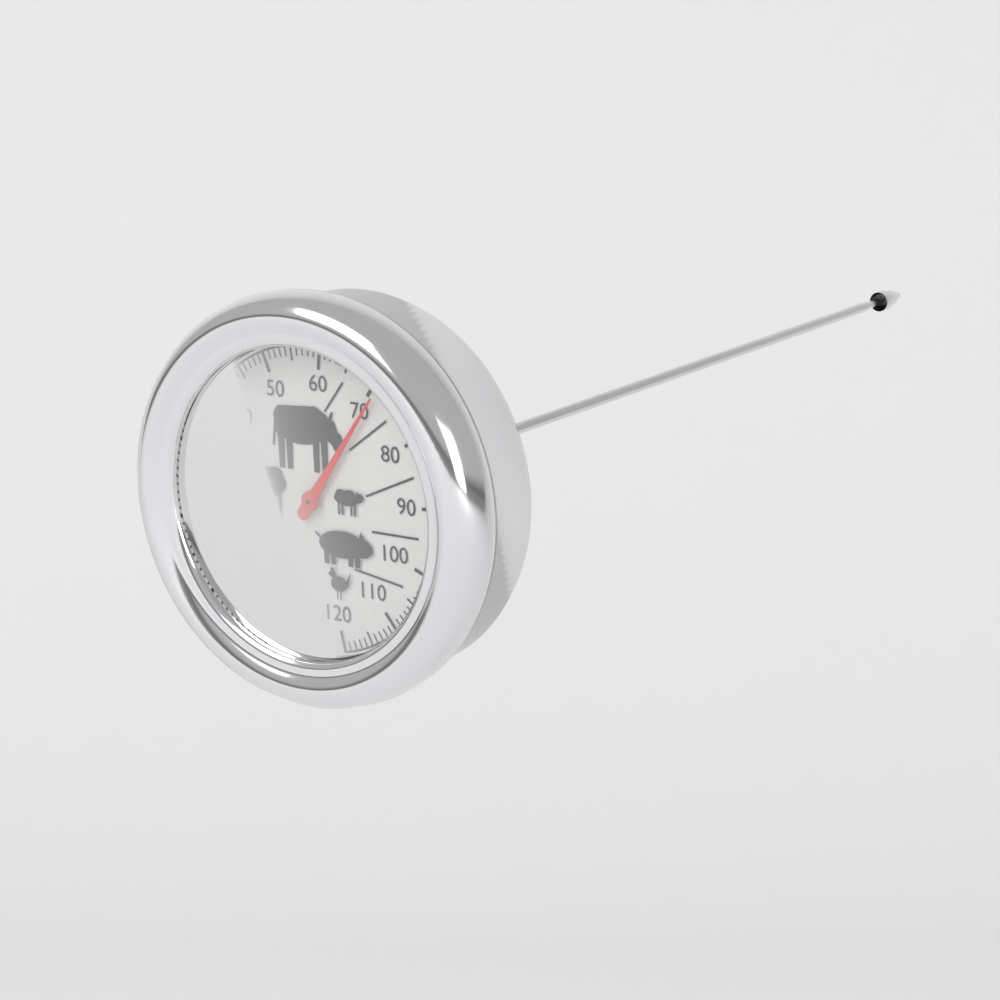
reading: 71 °C
